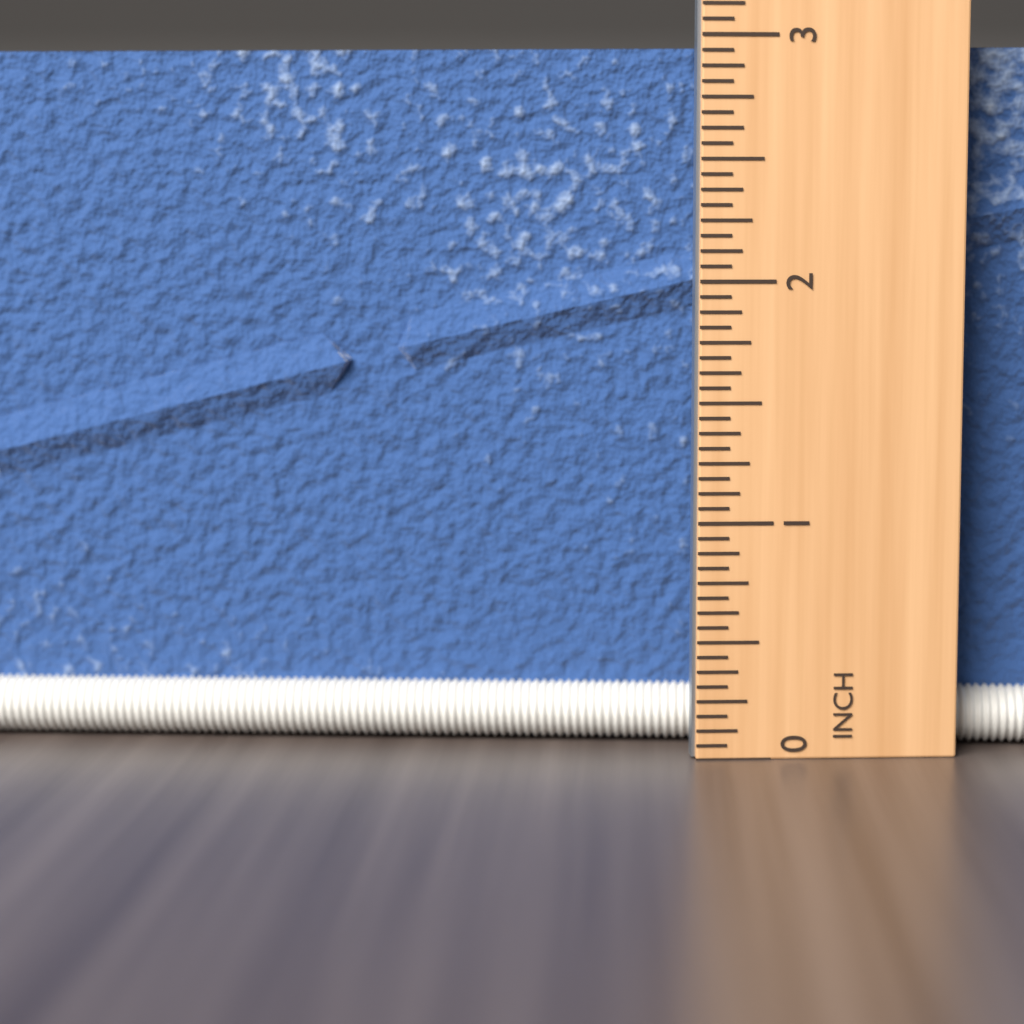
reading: 3.0000 in
